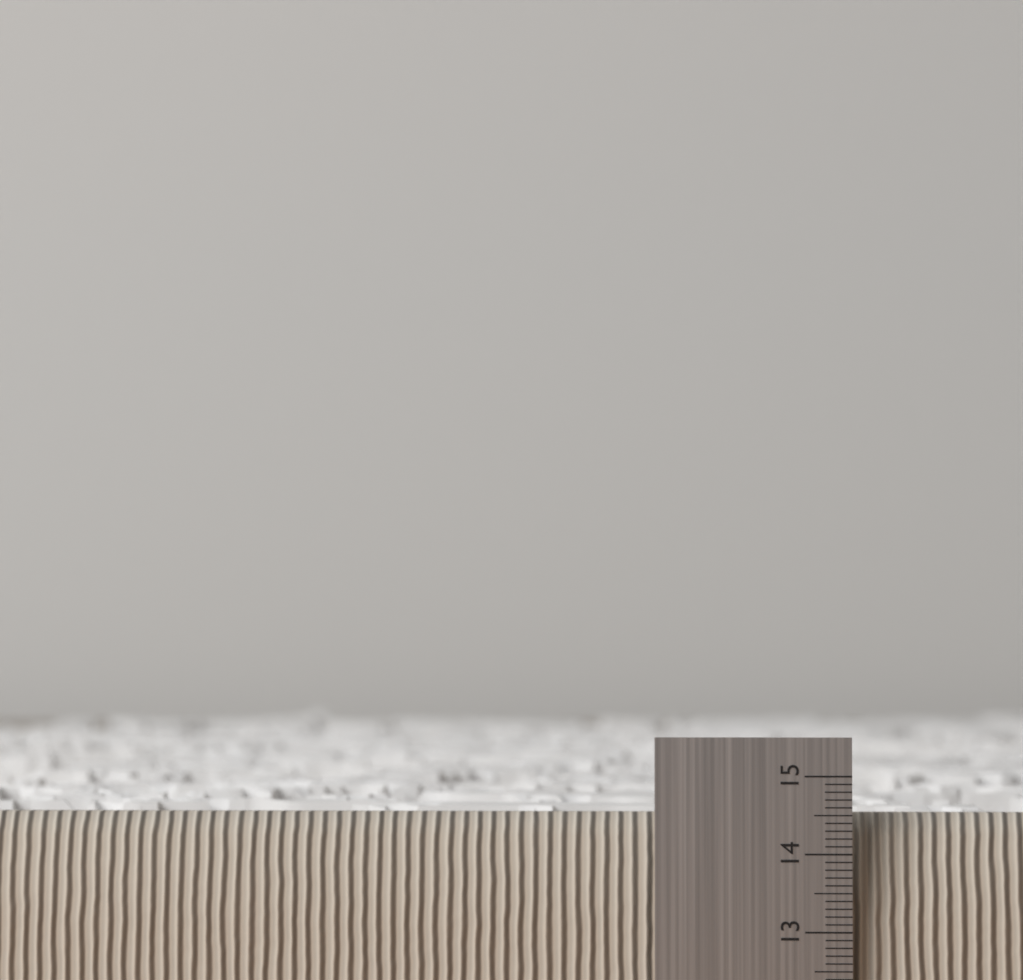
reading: 14.5 (no unit)
